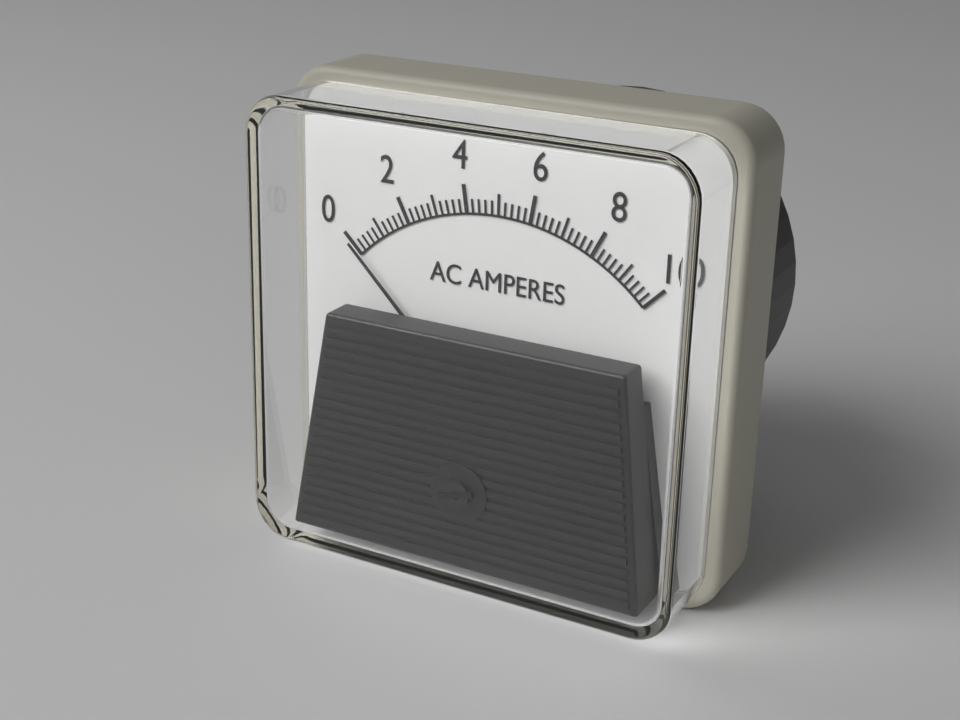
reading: 0.0 A
